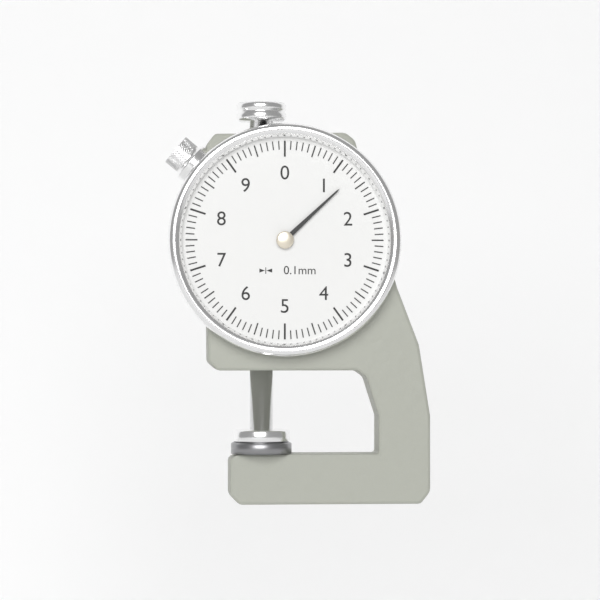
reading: 1.3 mm
